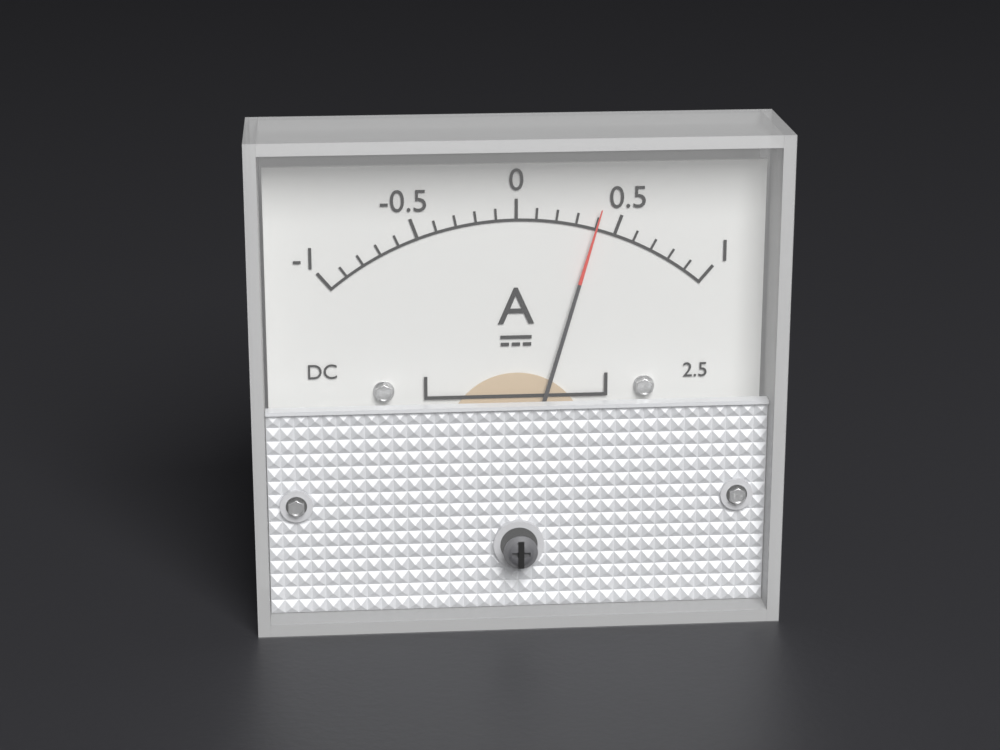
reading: 0.4 A
